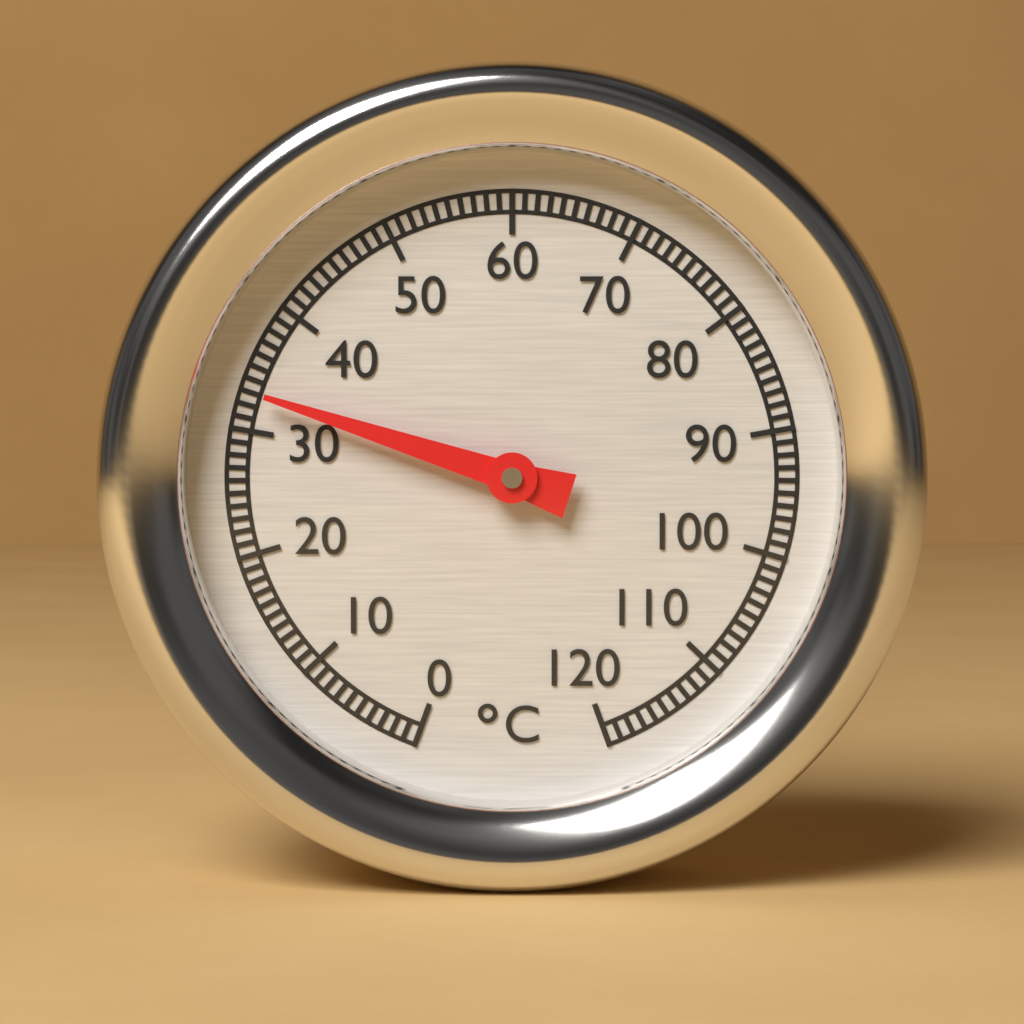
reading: 33 °C
